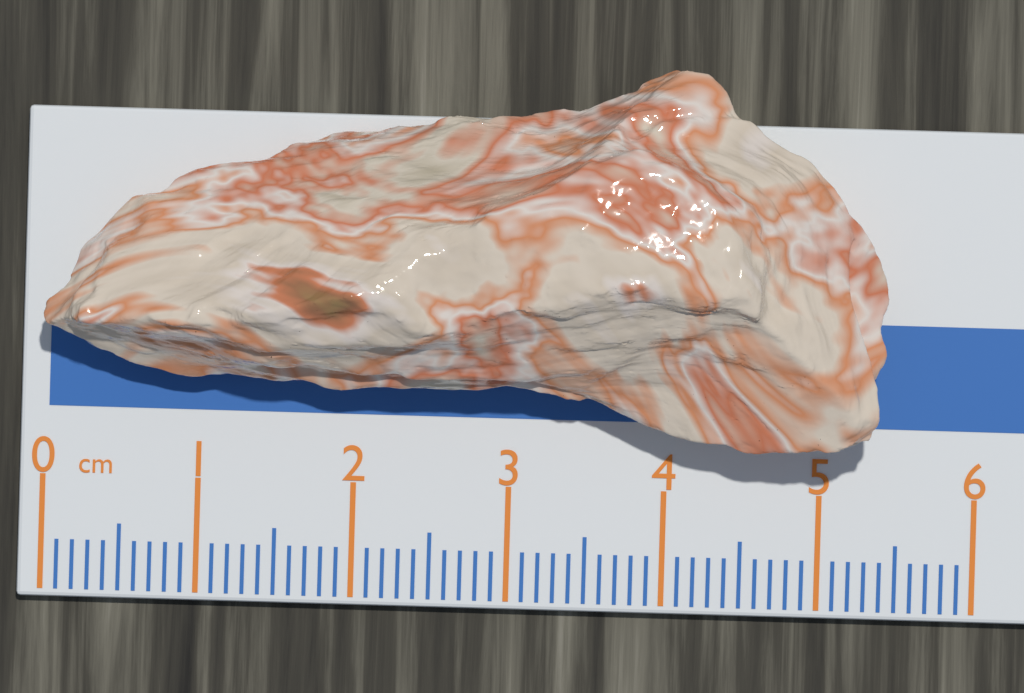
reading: 5.4 cm
